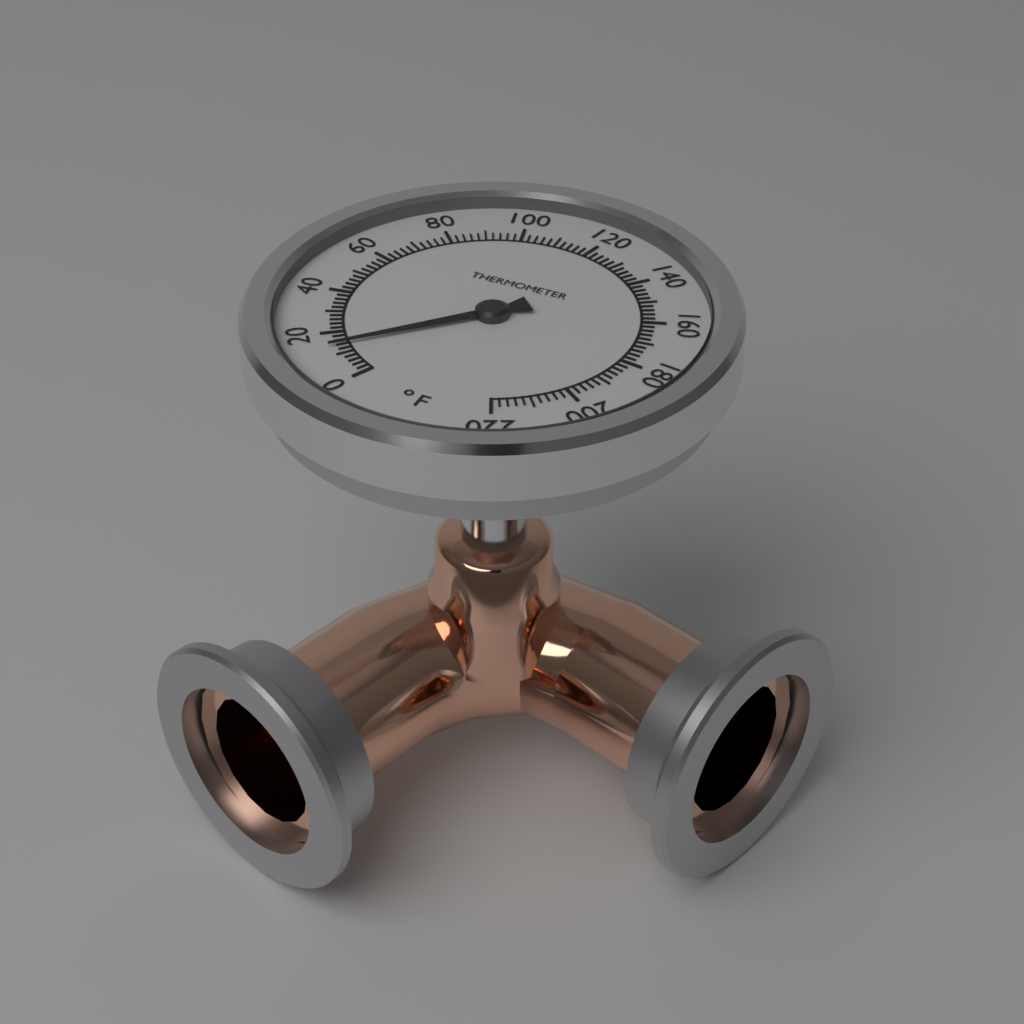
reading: 14 °F
